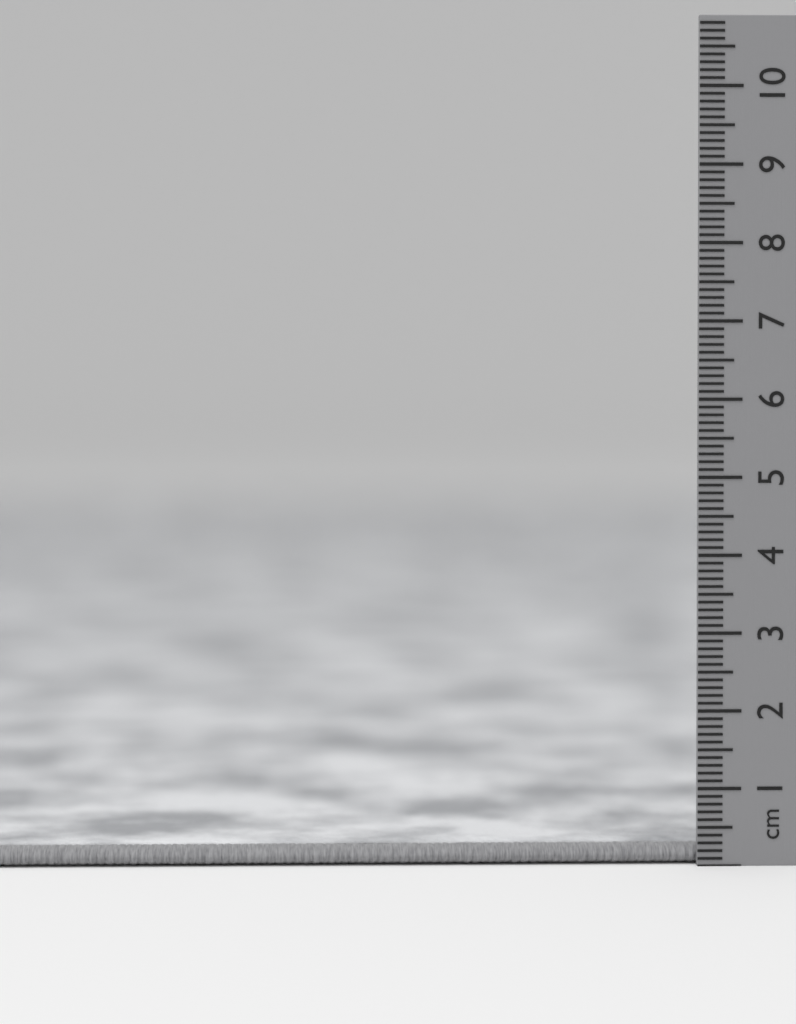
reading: 0.3 cm
